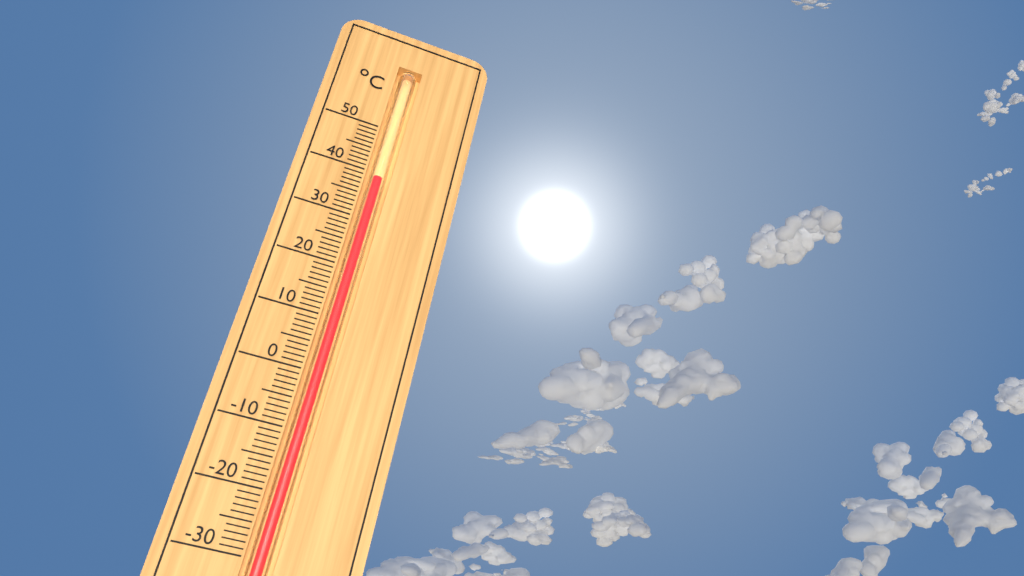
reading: 39 °C
